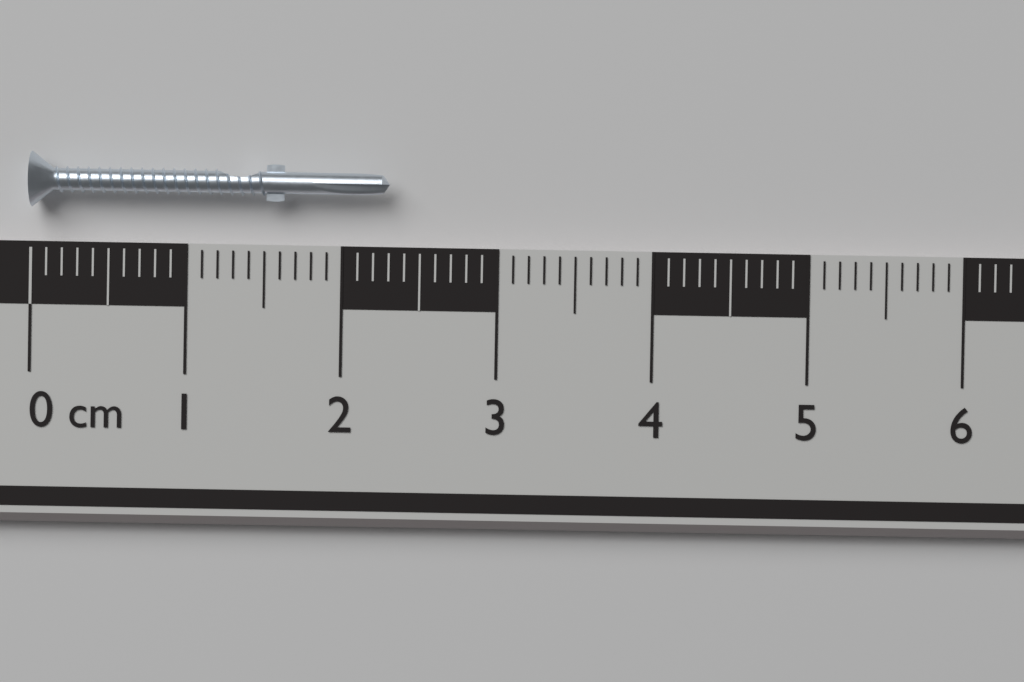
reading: 2.3 cm
